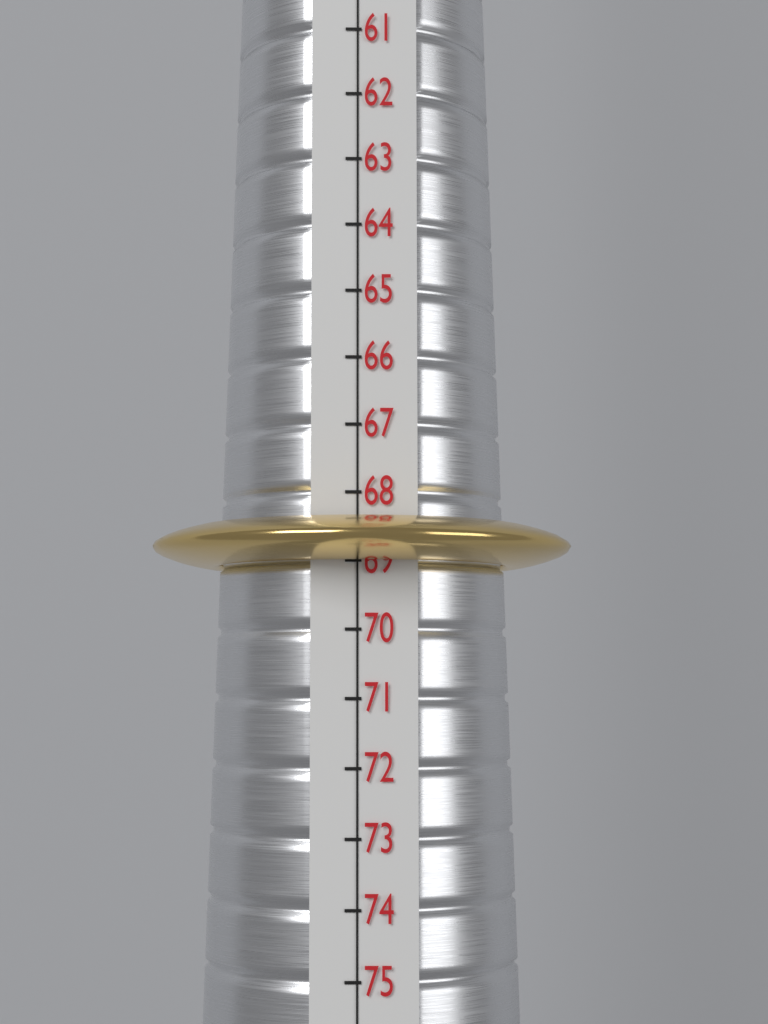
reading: 69 (no unit)
